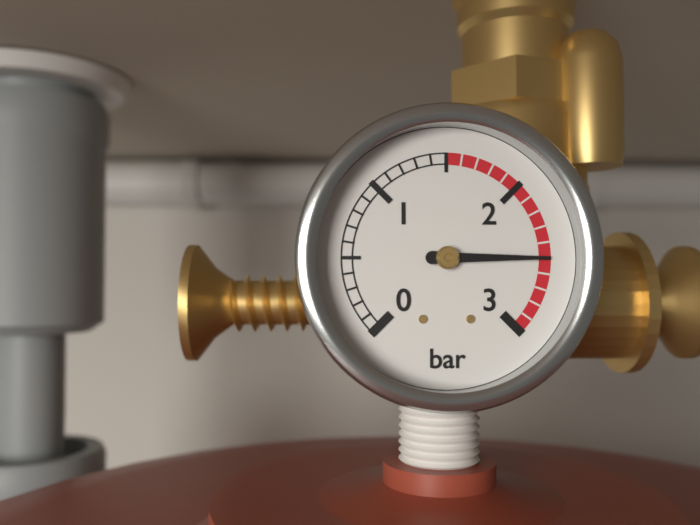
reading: 2.5 bar
